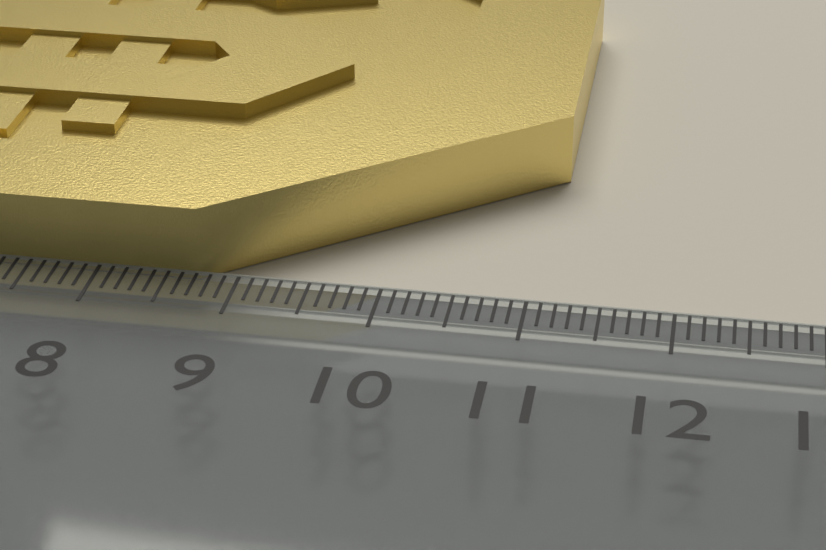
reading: 11.1 cm
